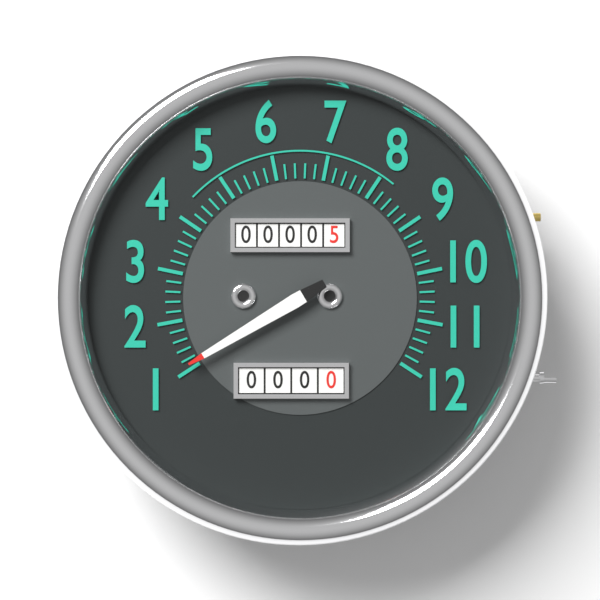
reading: 1.1 (no unit)
